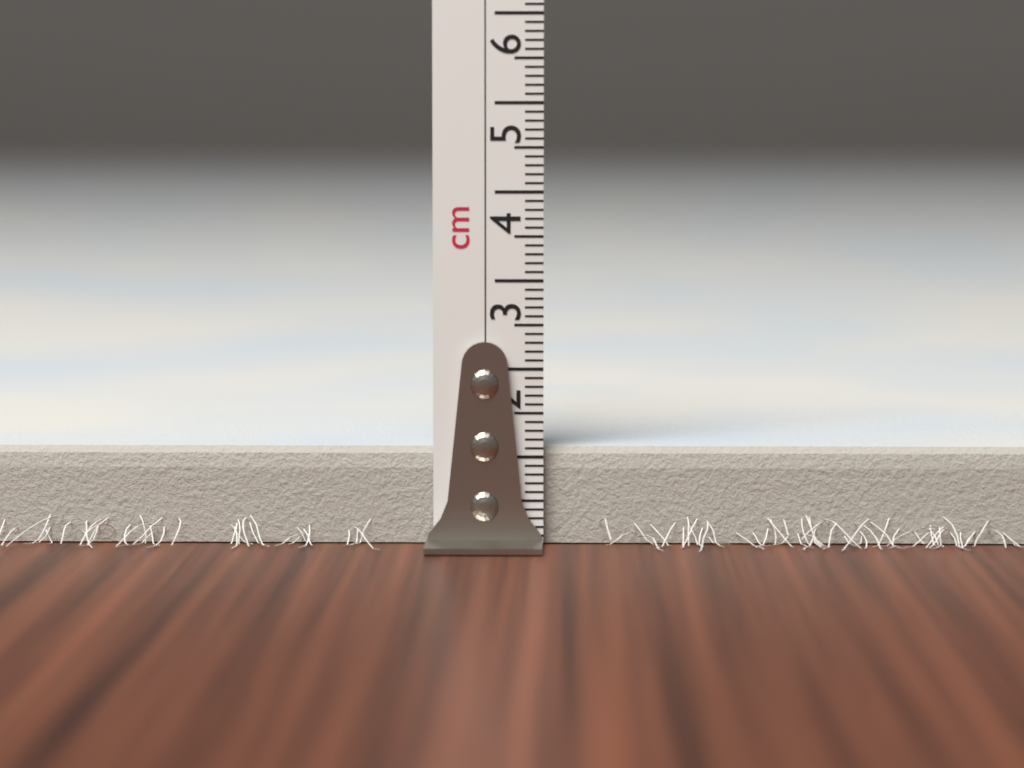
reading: 1.1 cm
